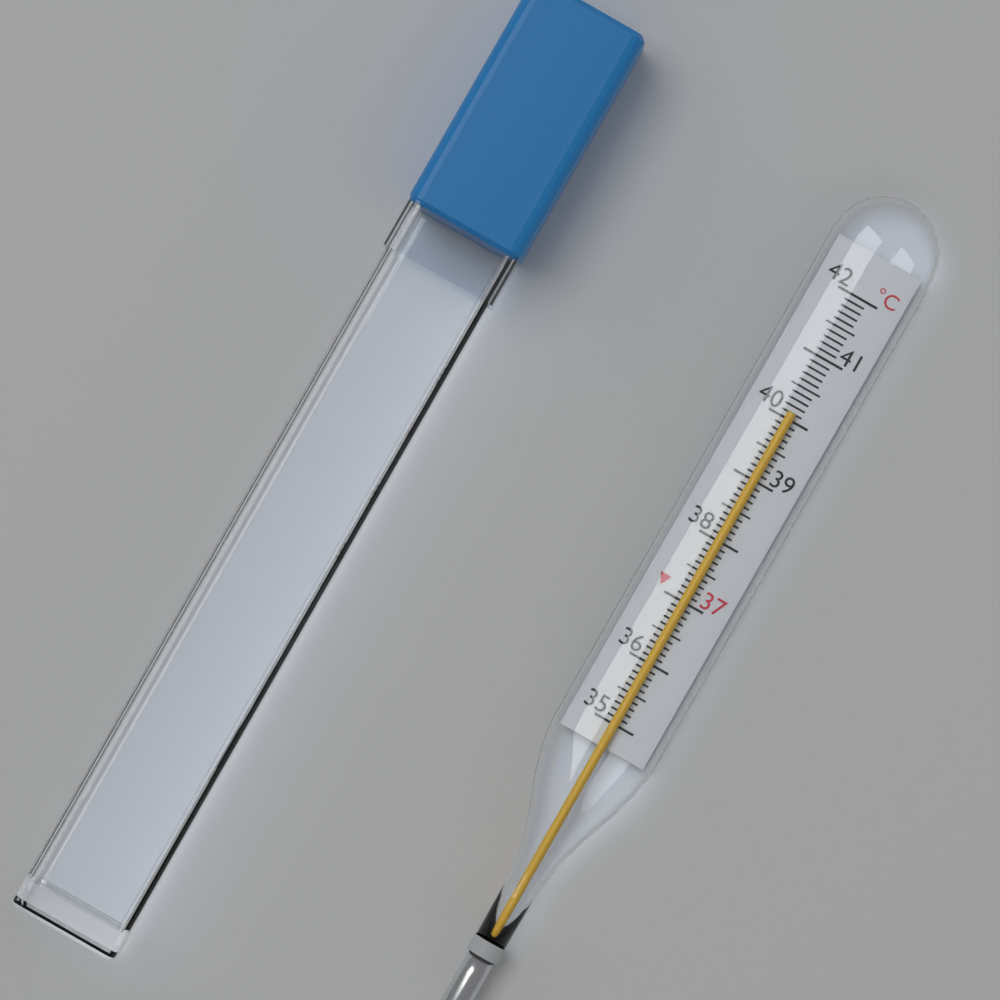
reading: 40.1 °C
